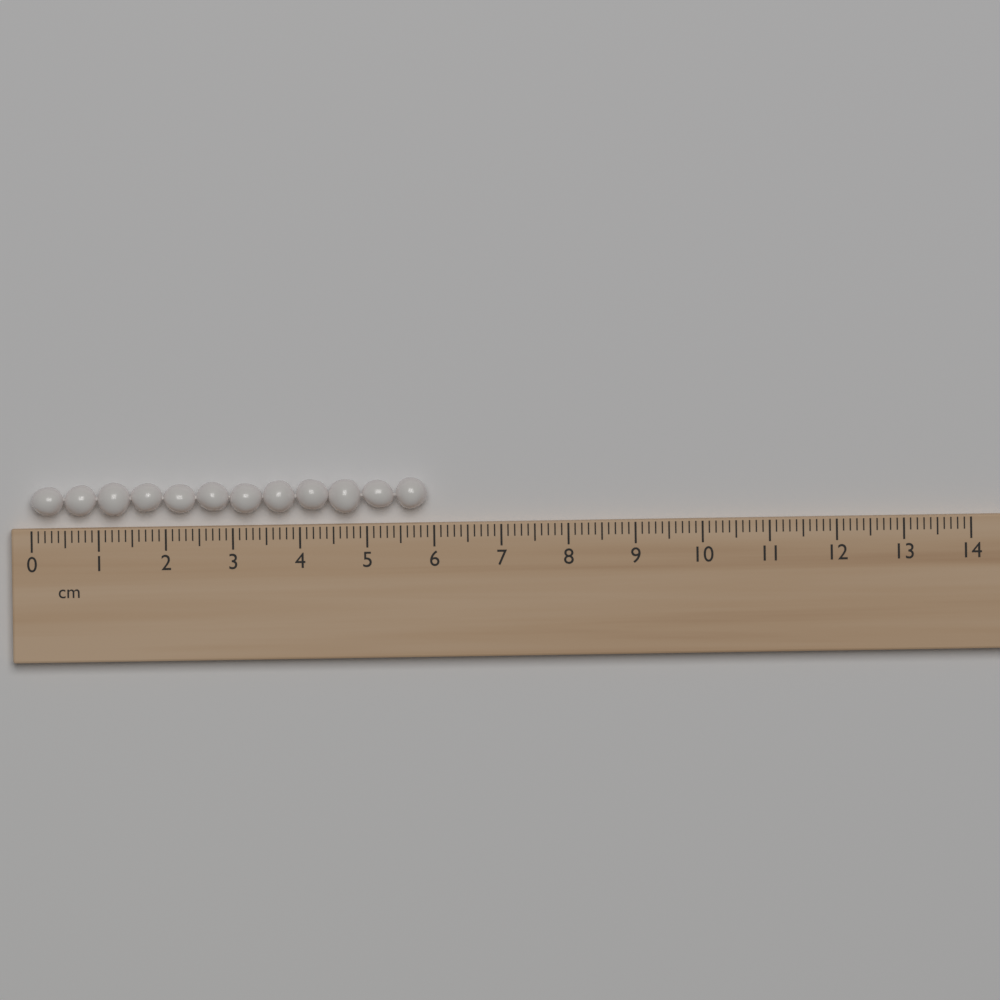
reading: 5.9 cm
